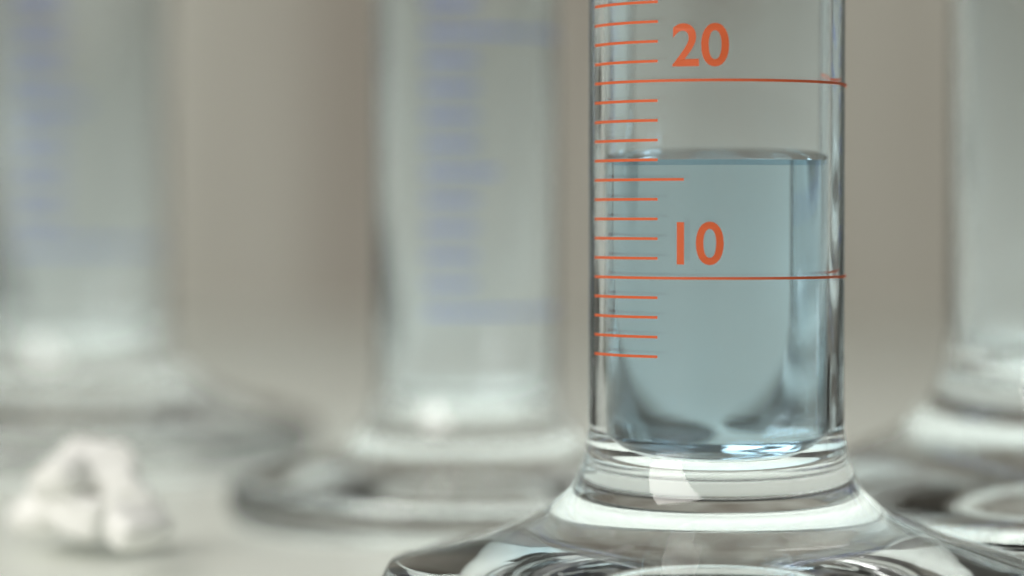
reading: 16 (no unit)
